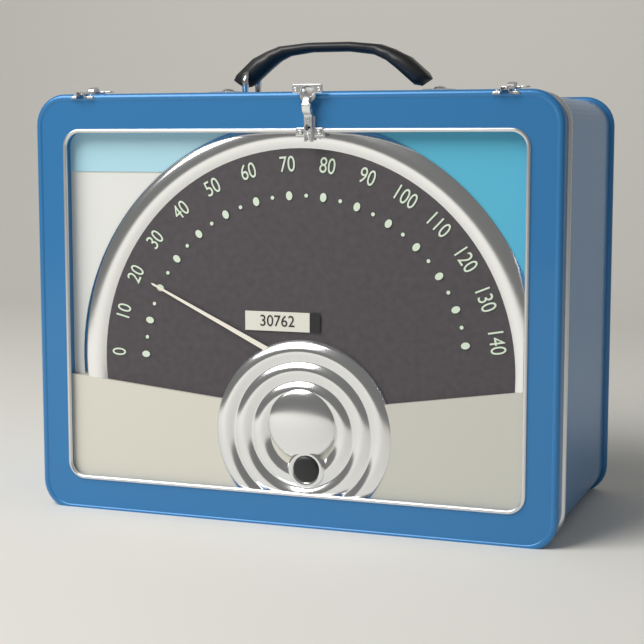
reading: 20 (no unit)
